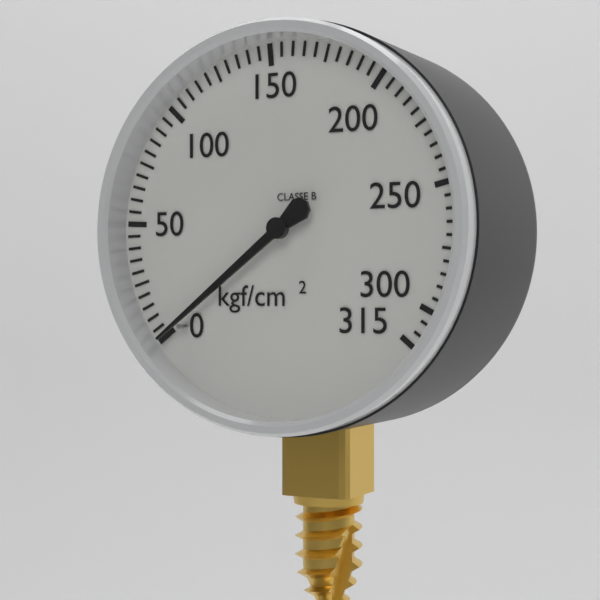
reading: 0 kgf/cm²
